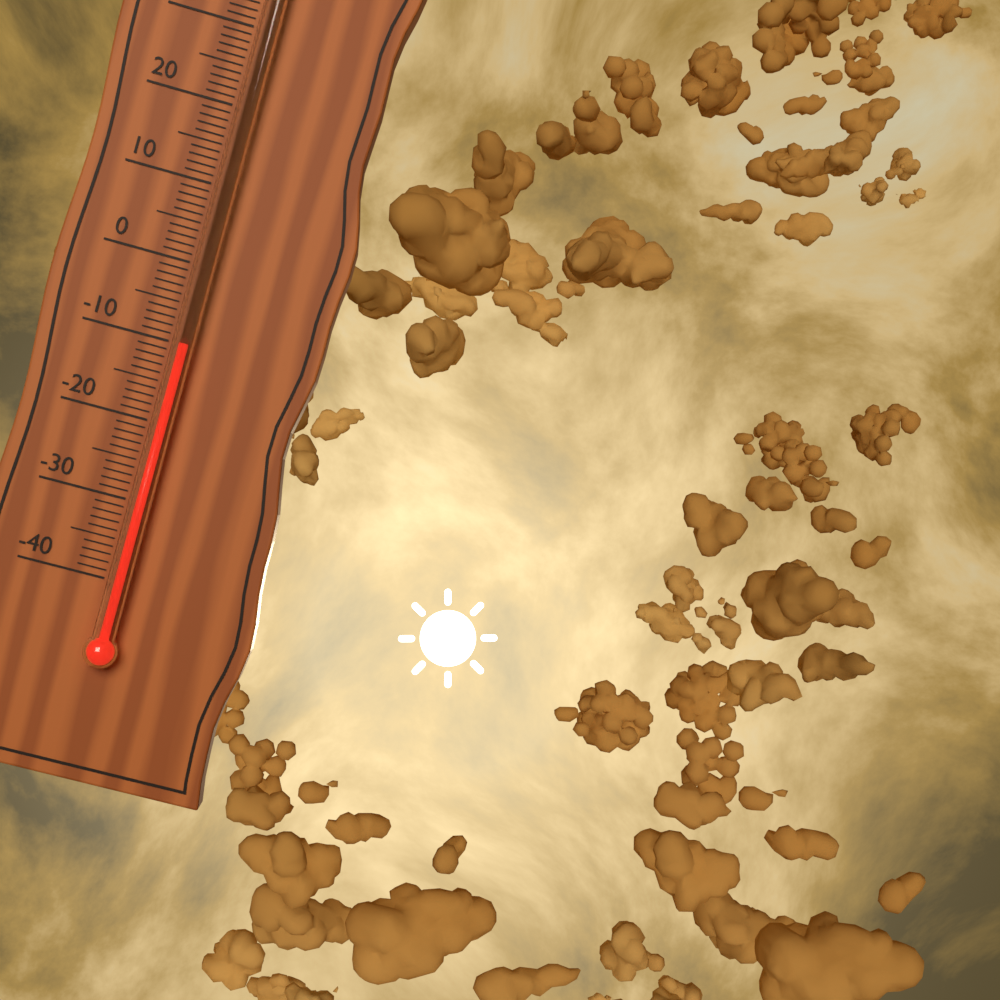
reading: -10 °C
